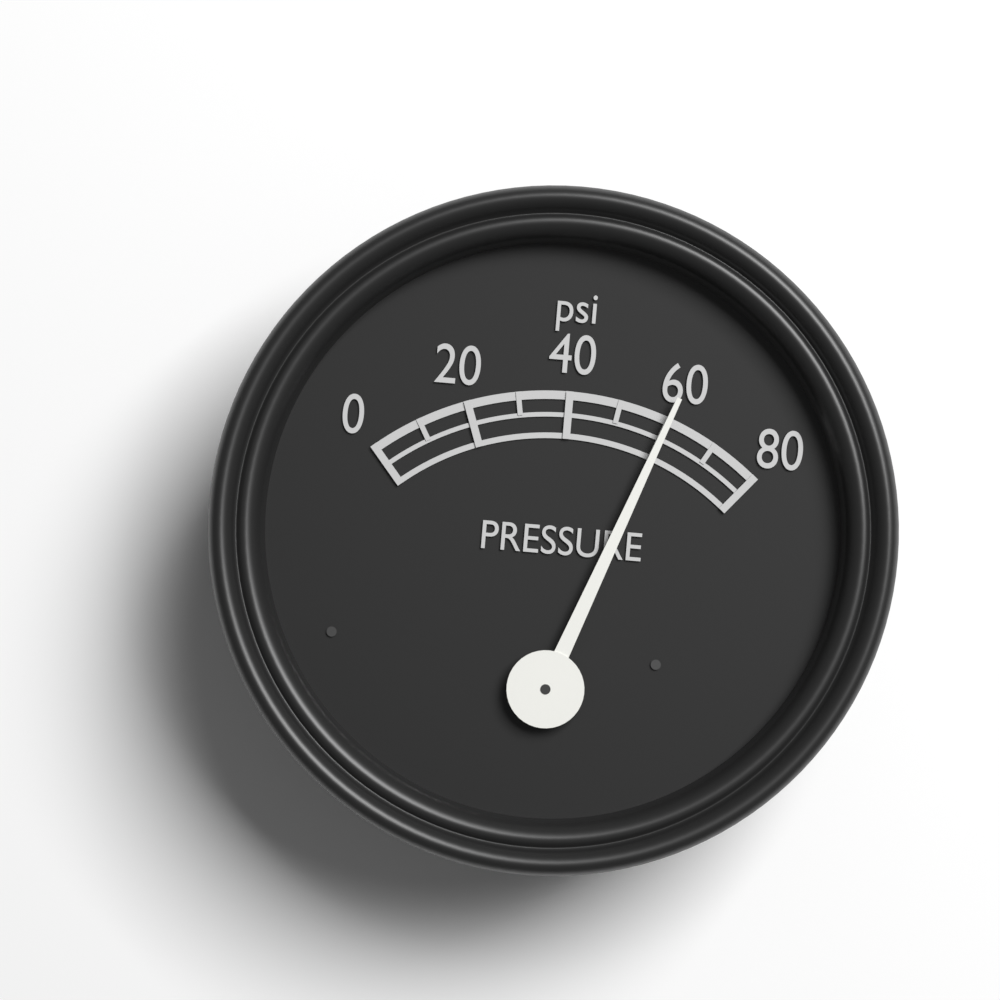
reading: 60 psi
